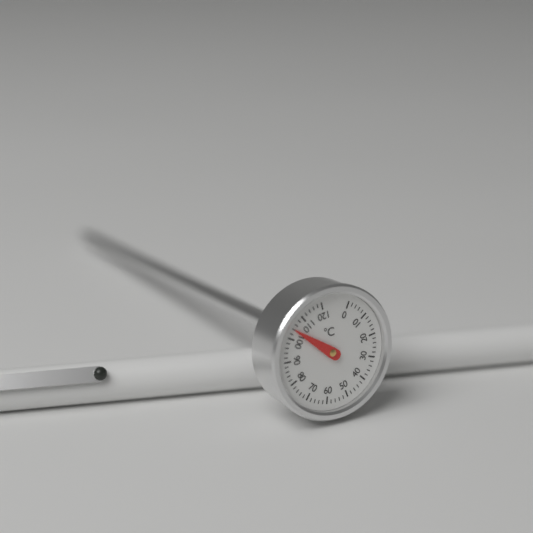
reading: 104 °C
